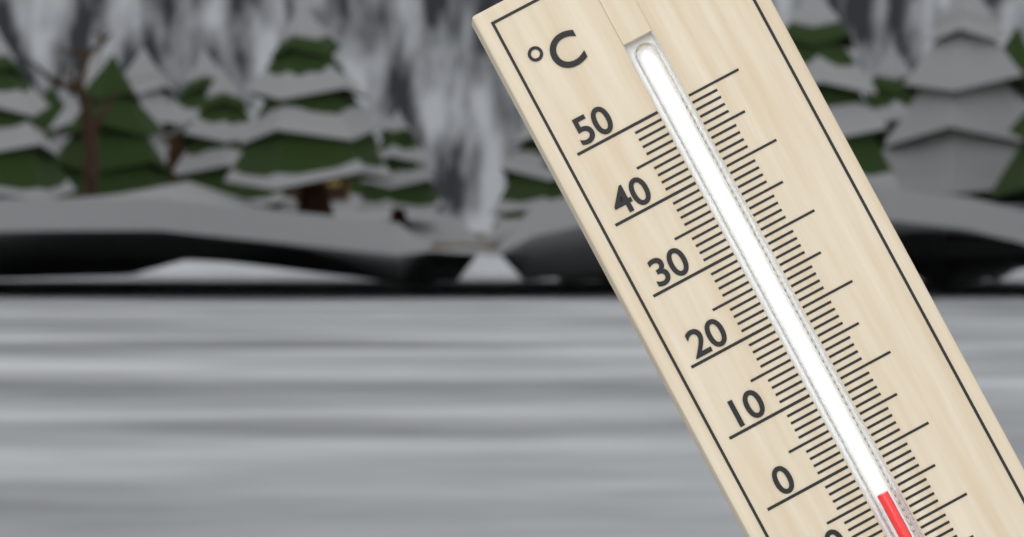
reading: -5 °C
